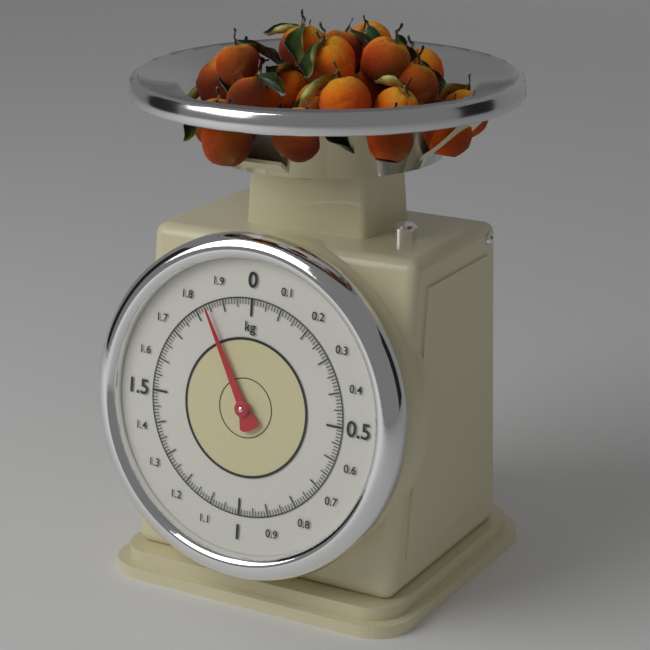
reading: 1.84 kg
